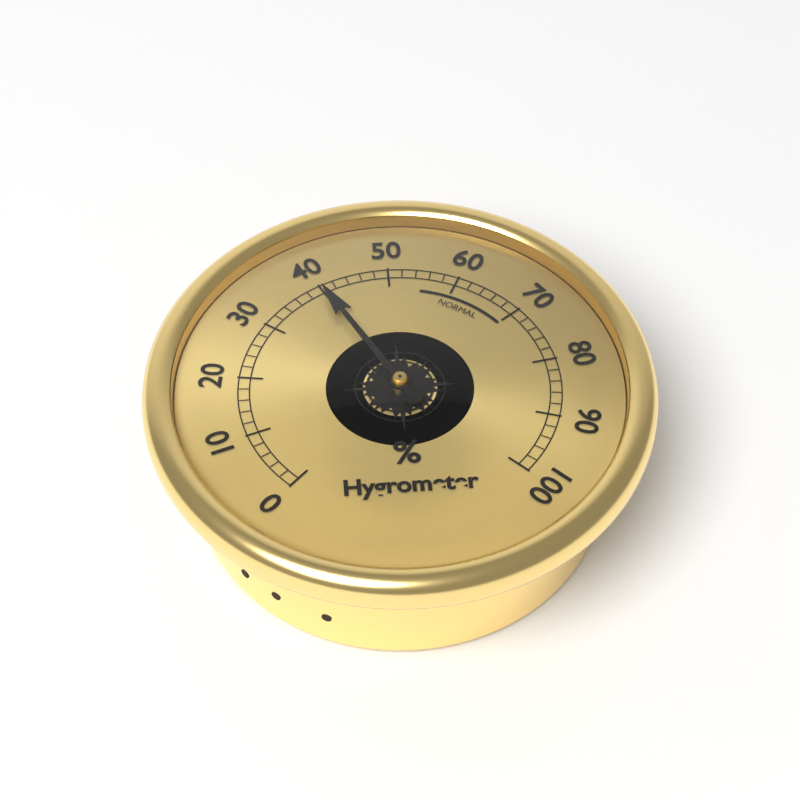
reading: 40 %
